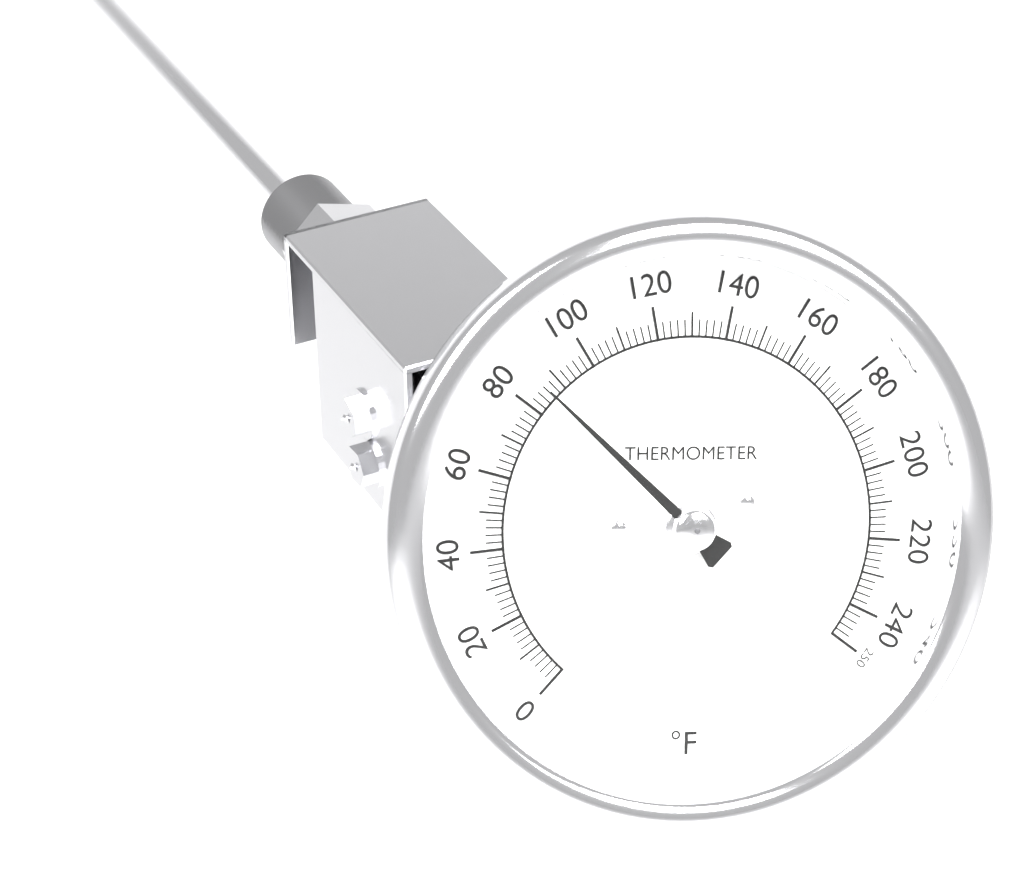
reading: 86 °F
